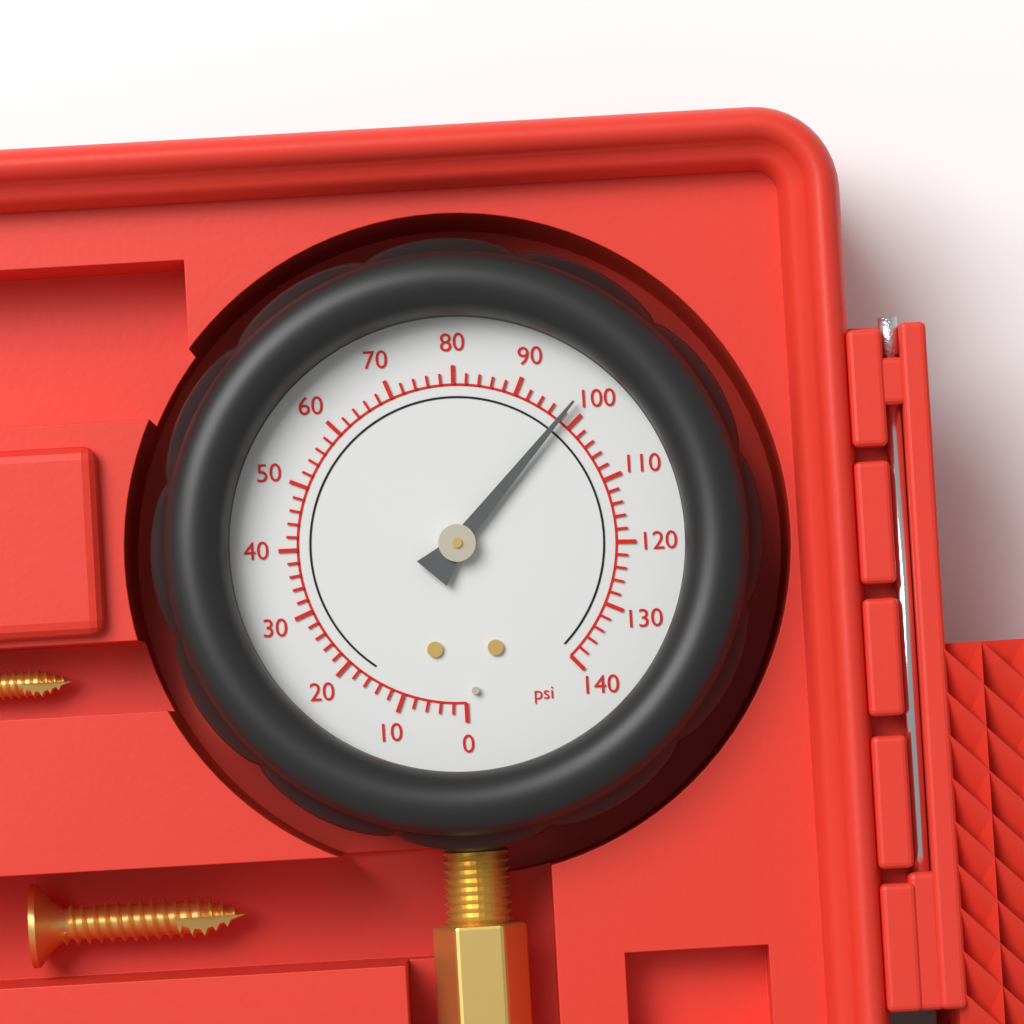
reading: 98 psi
